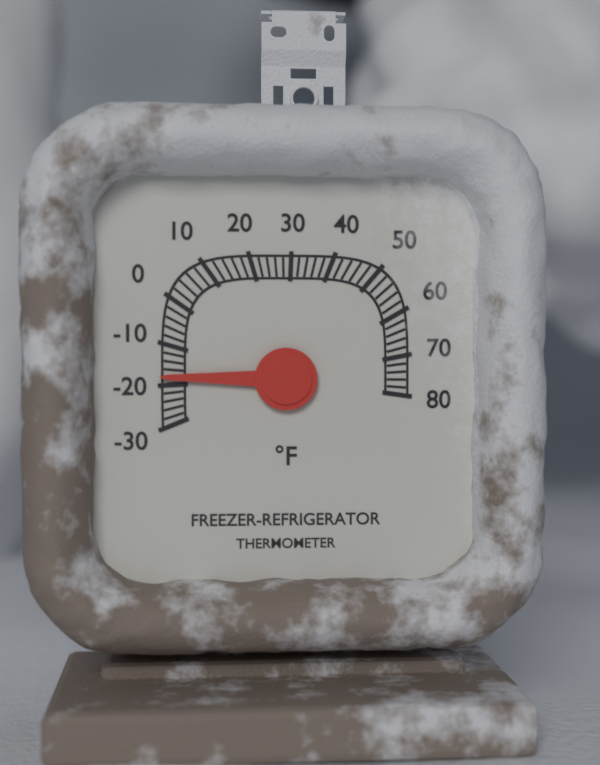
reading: -18 °F
